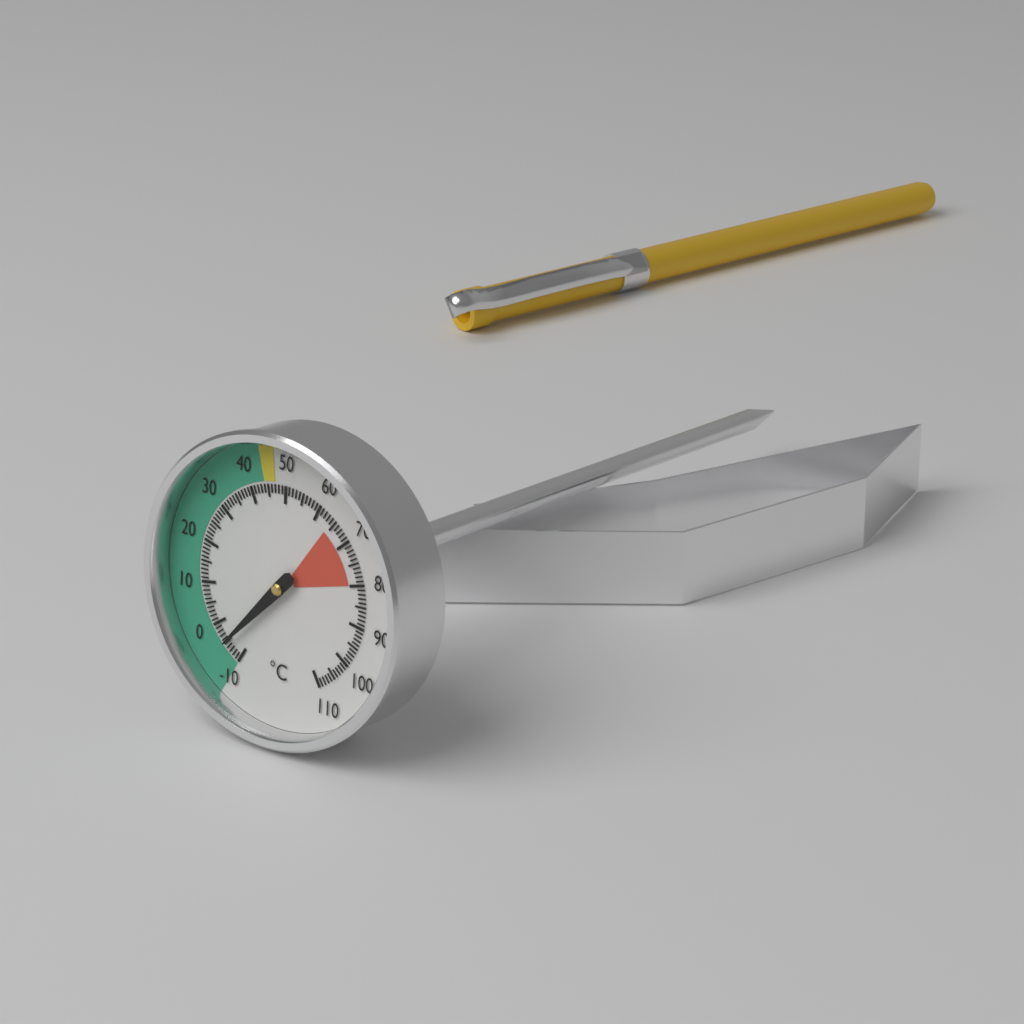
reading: -5 °C
